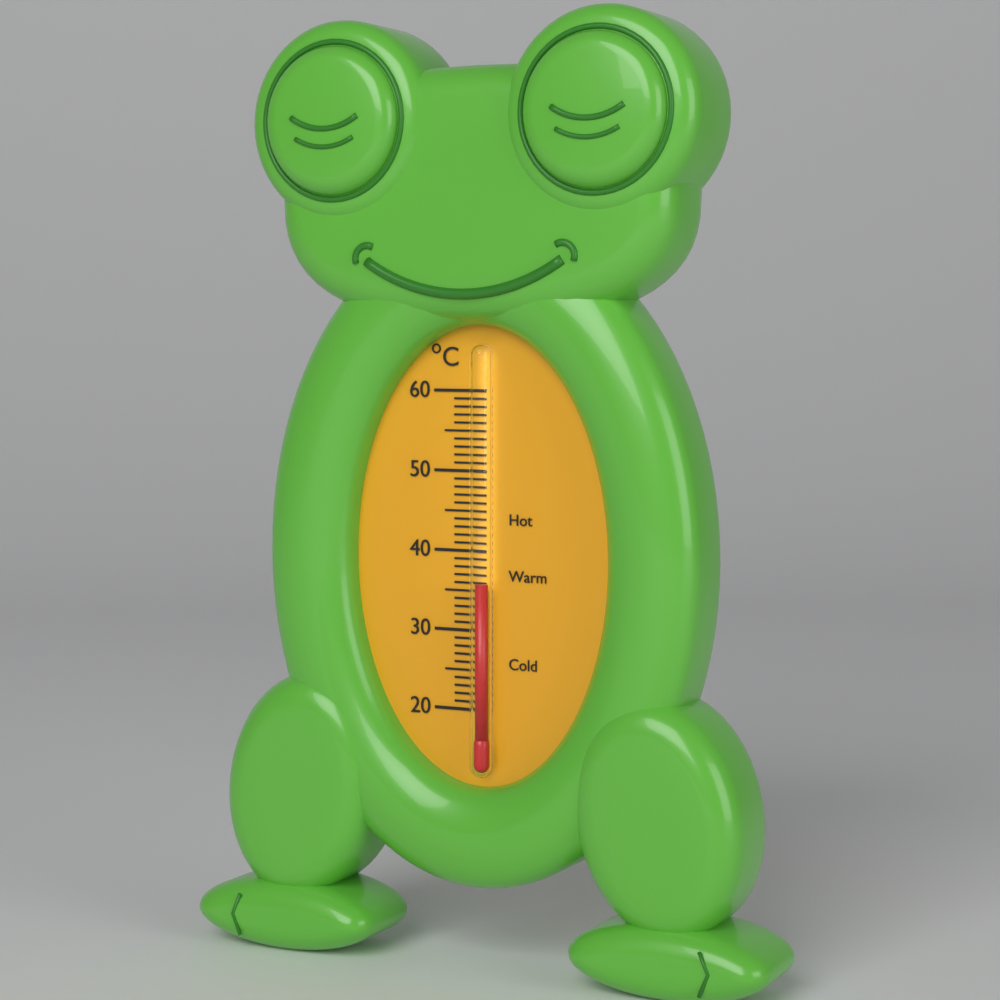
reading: 36 °C
